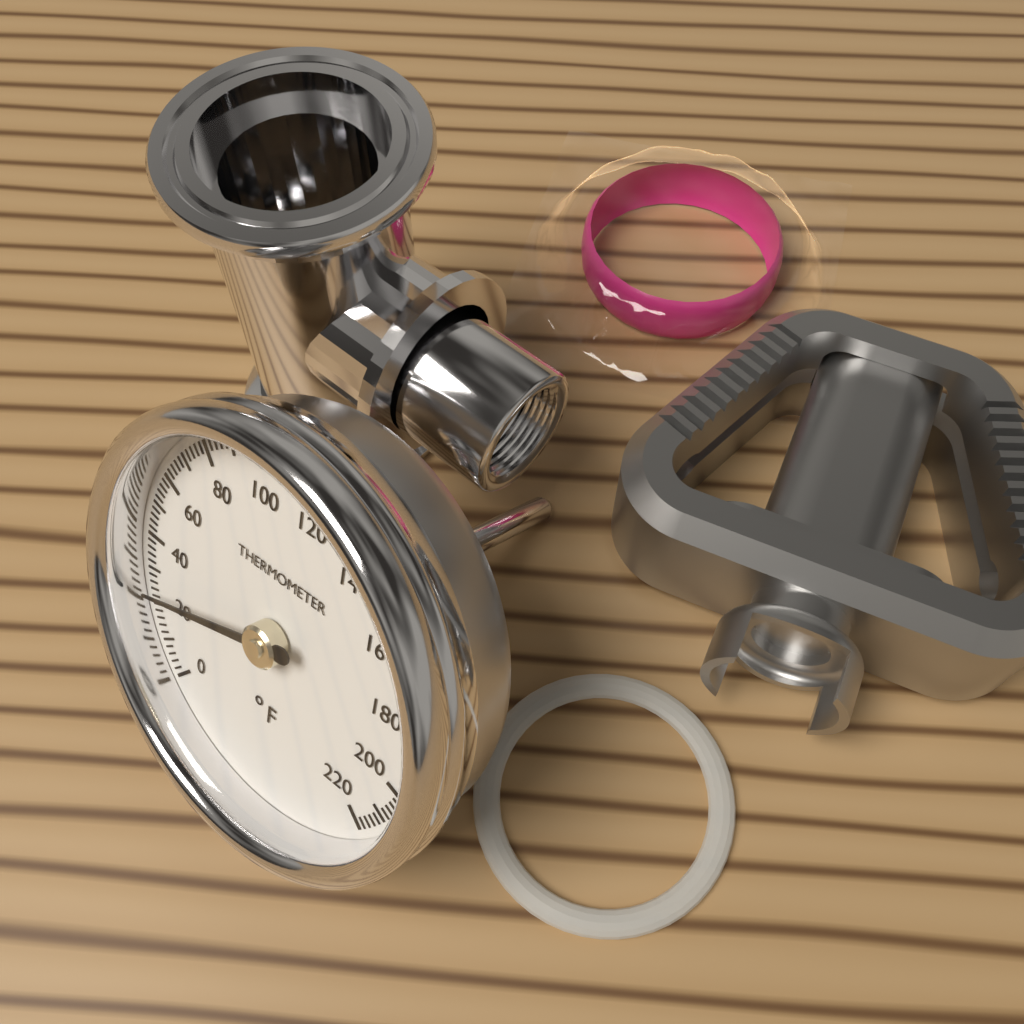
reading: 24 °F
